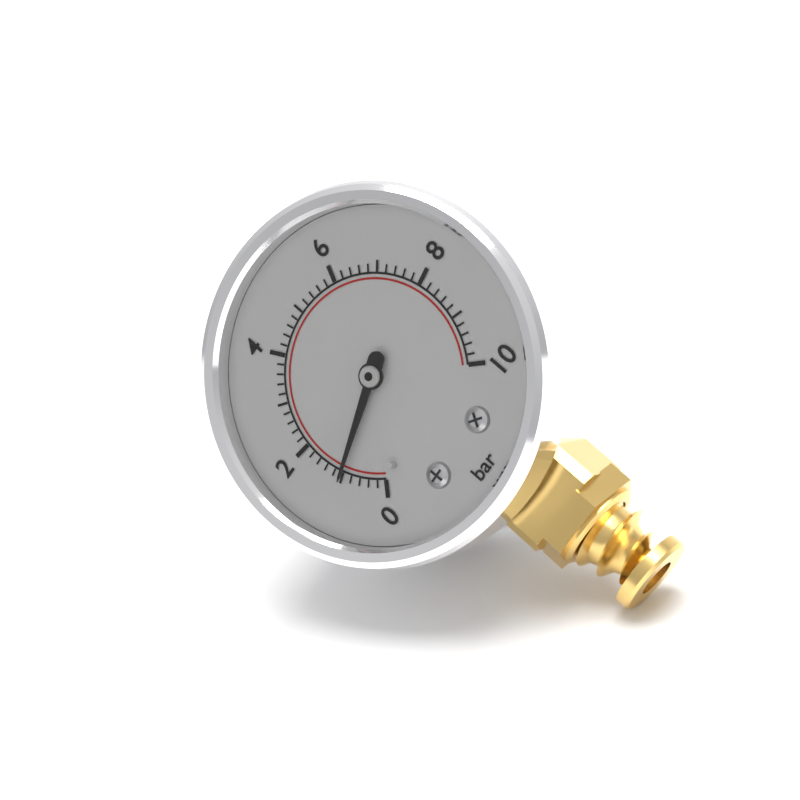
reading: 1.0 bar
